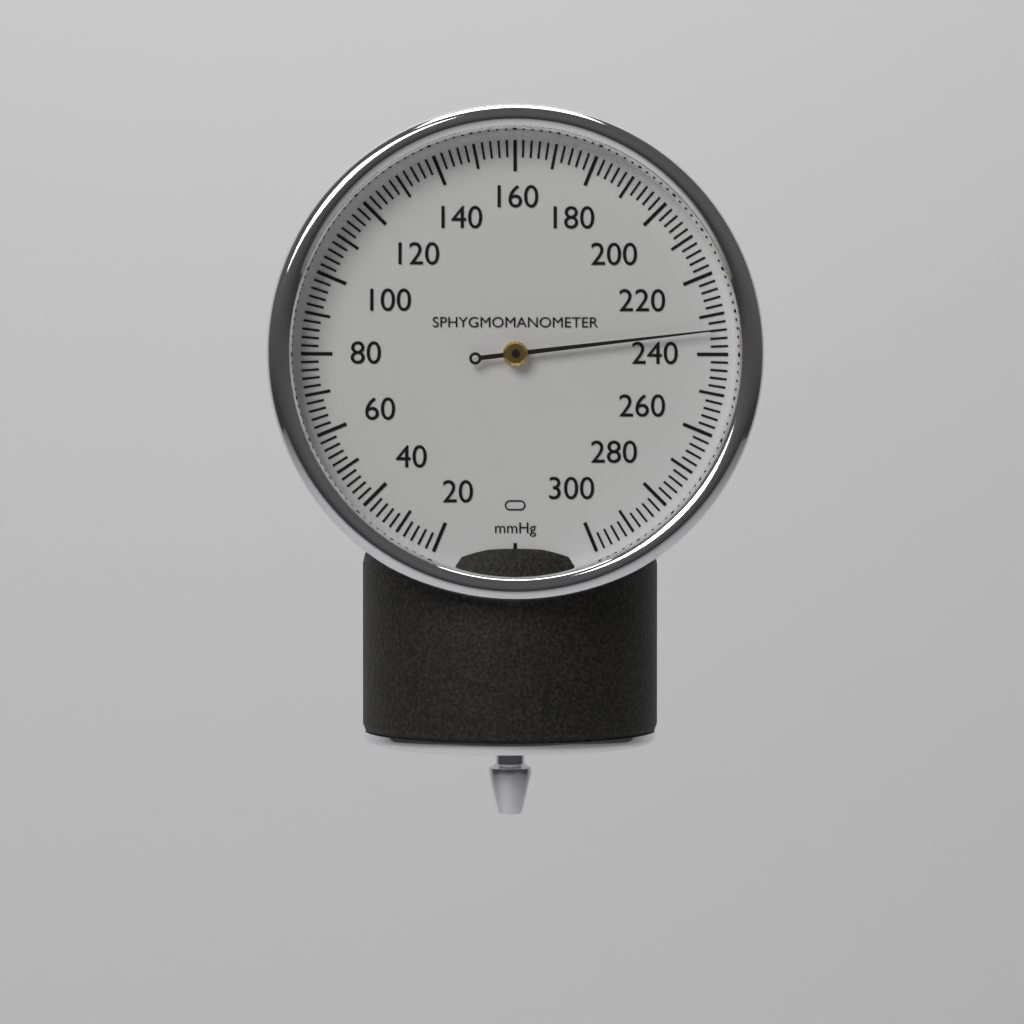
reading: 234 mmHg
